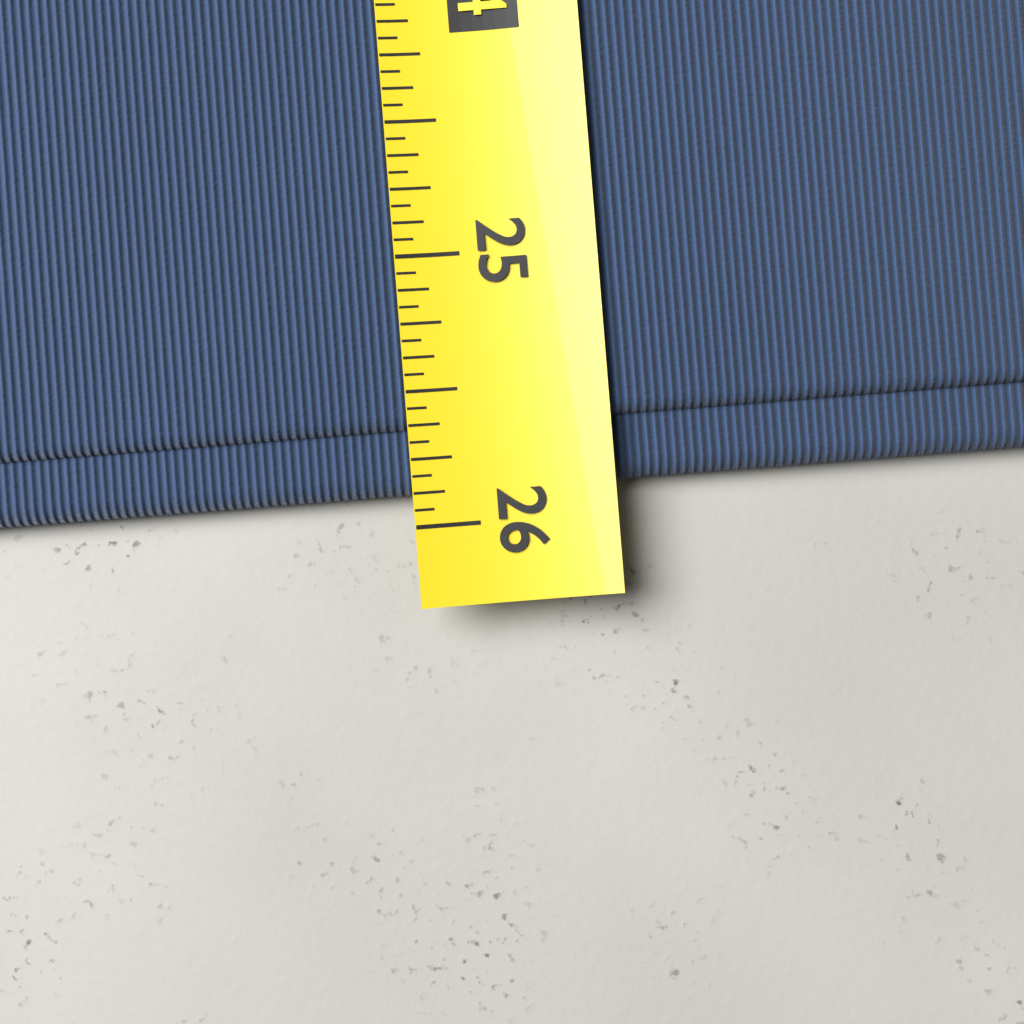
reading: 25.8750 (no unit)
